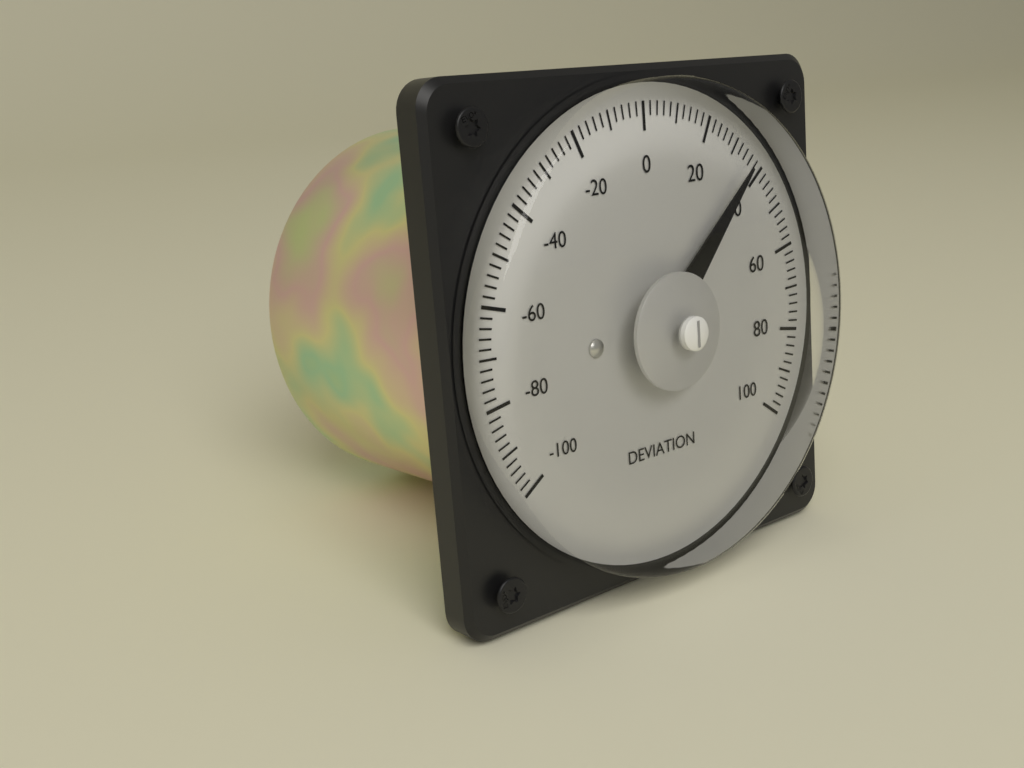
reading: 36 (no unit)
